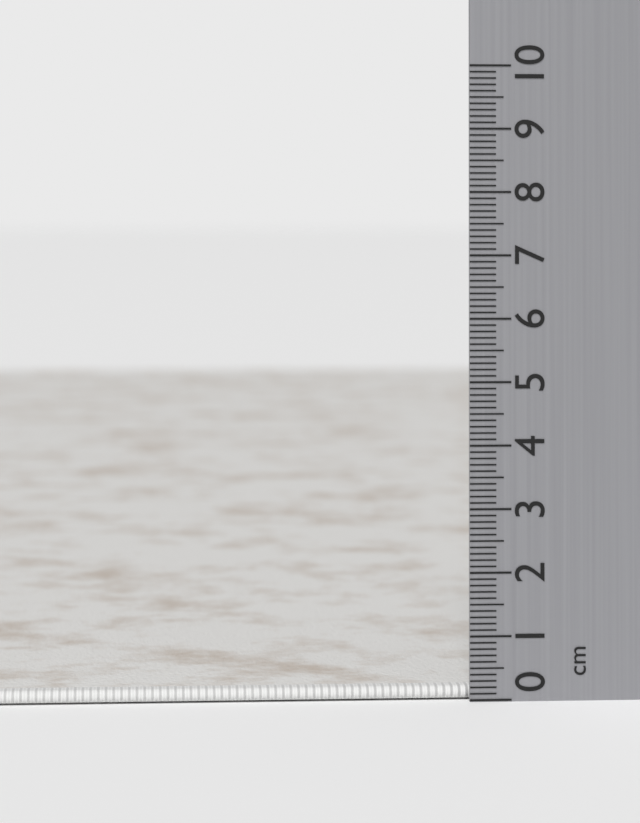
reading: 0.2 cm
